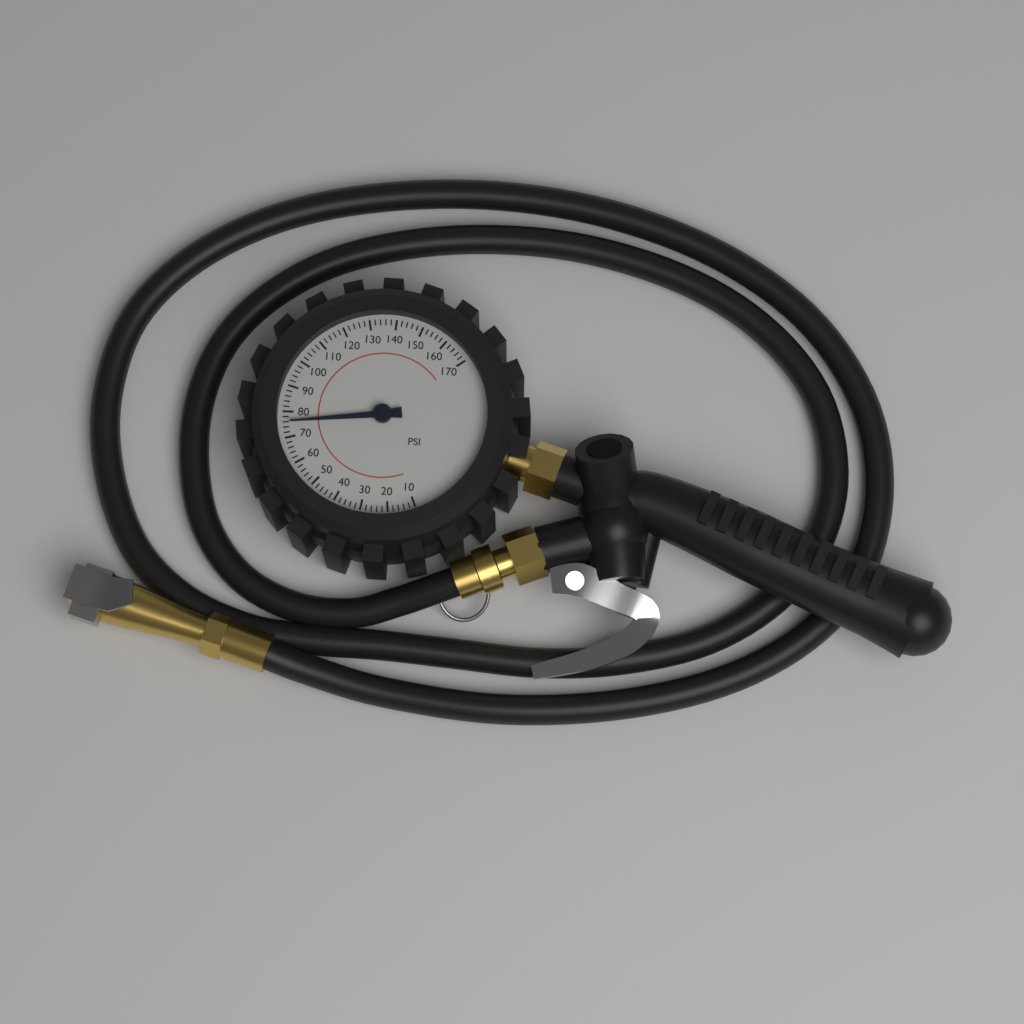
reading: 76 psi
